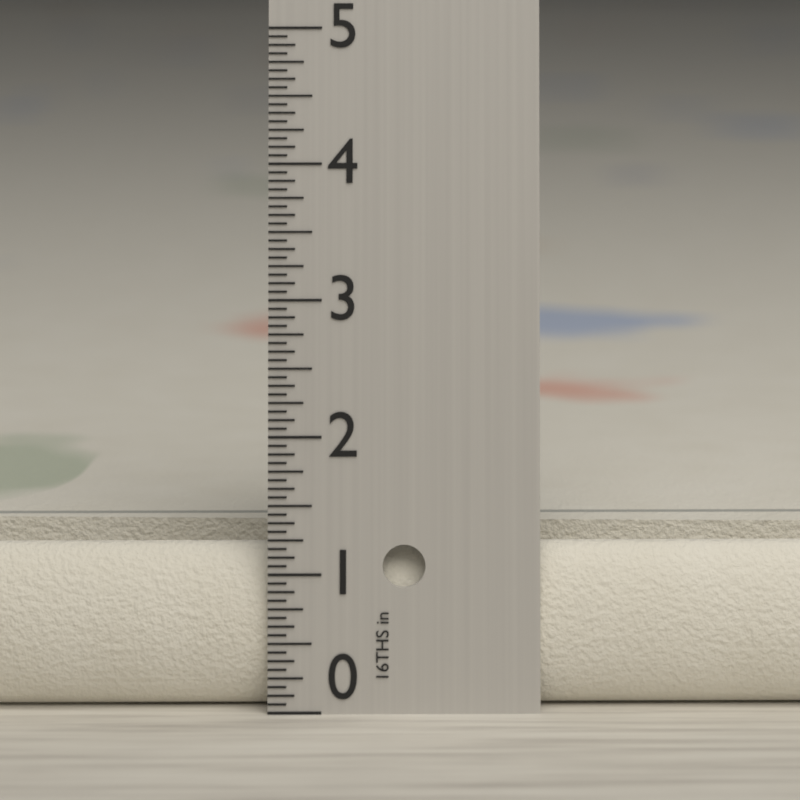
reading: 1.1875 in
